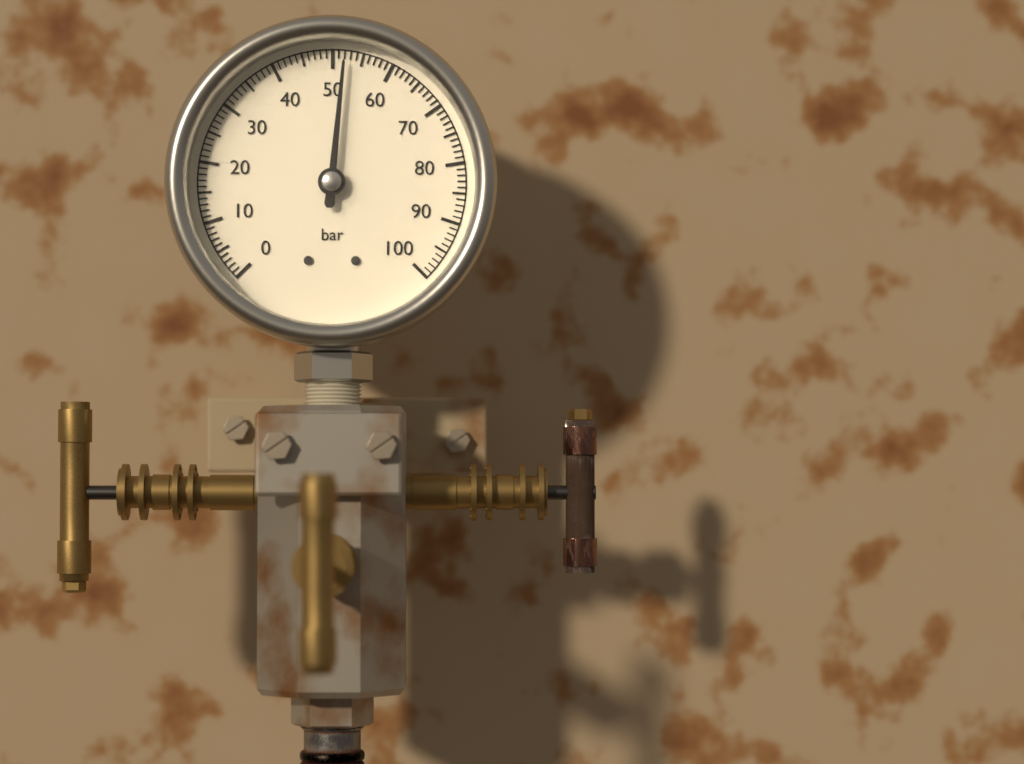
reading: 52 bar
